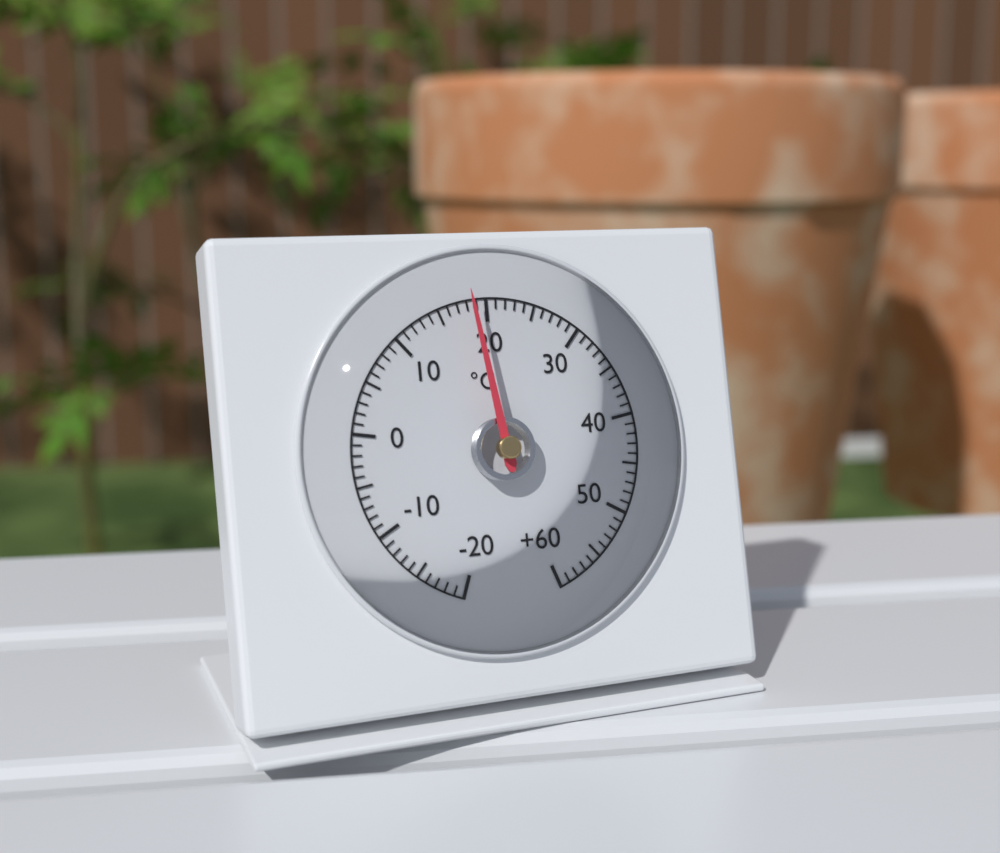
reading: 18 °C
